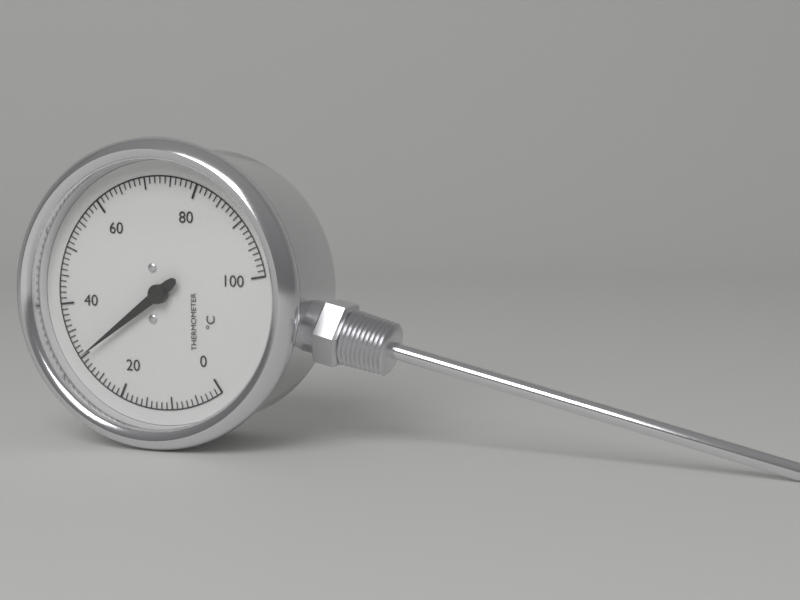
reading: 30 °C
